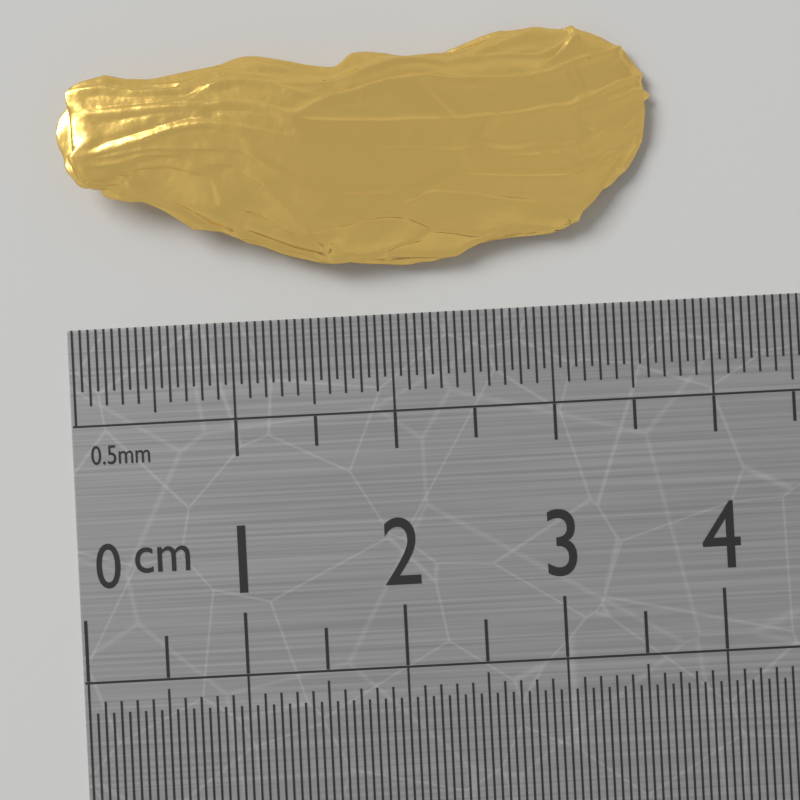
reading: 3.70 cm
